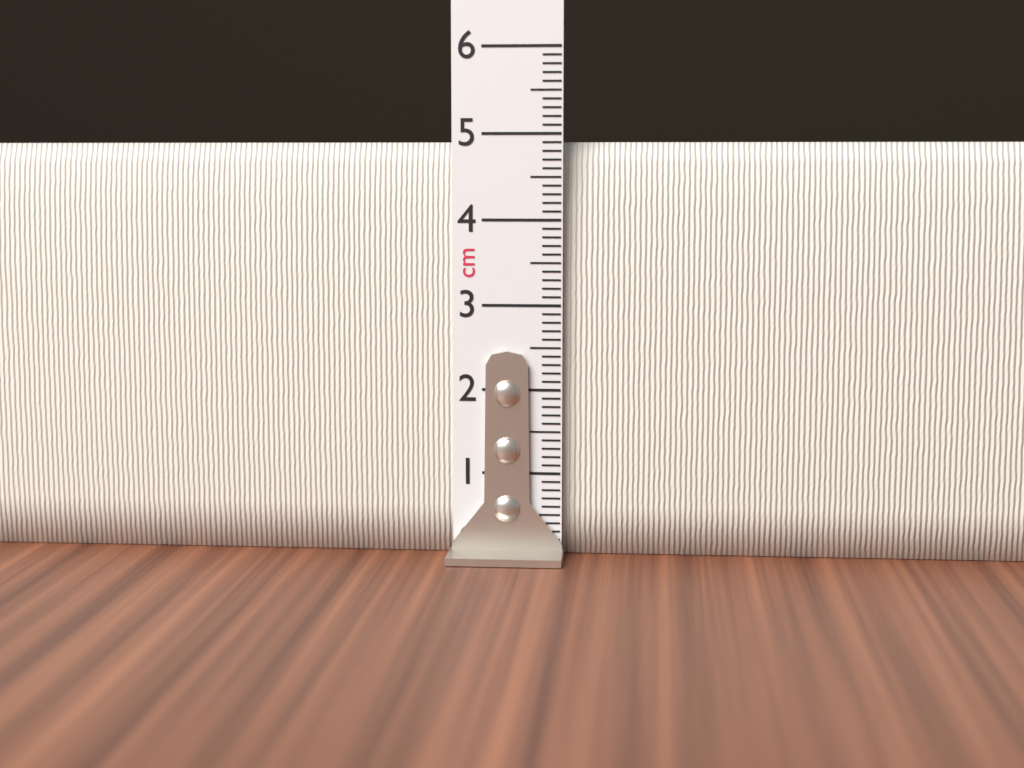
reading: 4.9 cm
